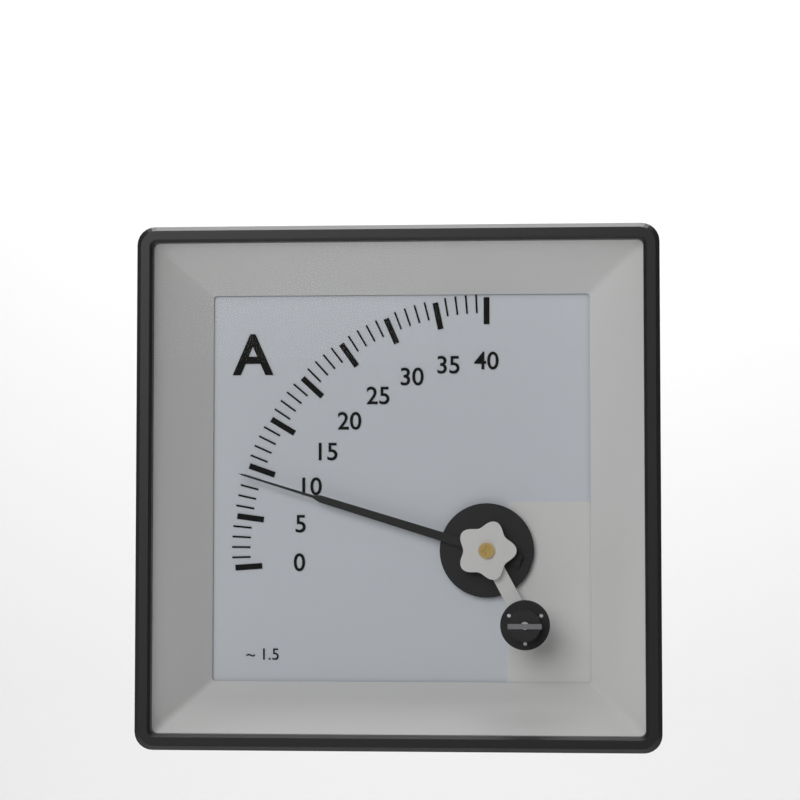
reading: 9 A
